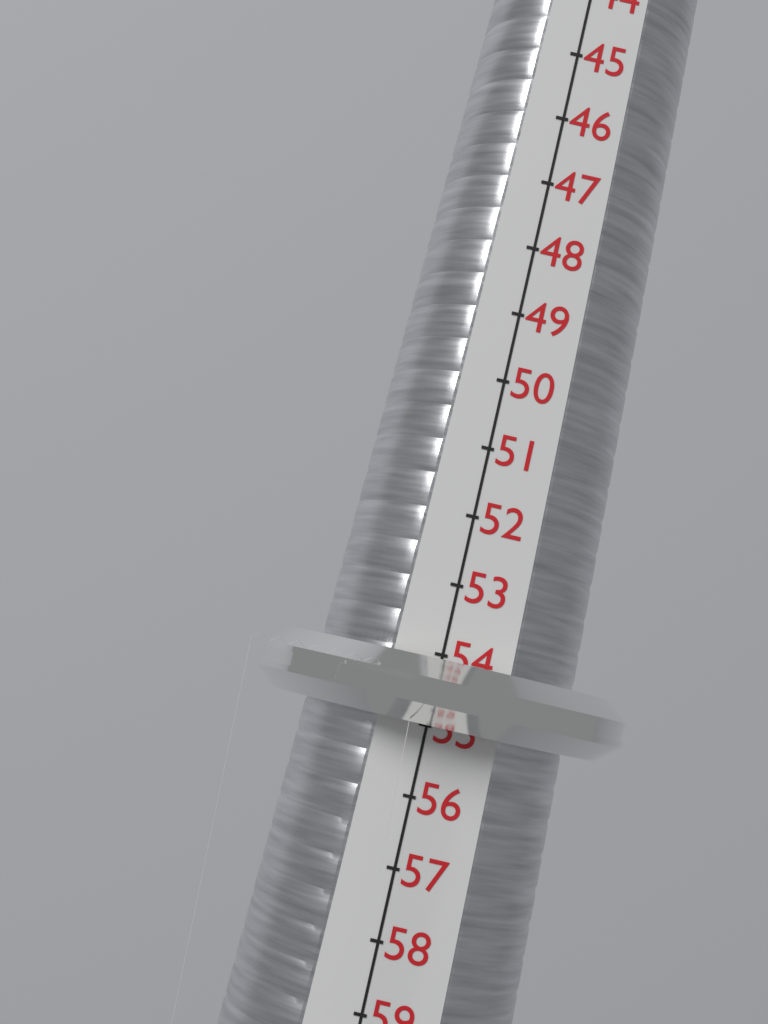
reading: 55 (no unit)
